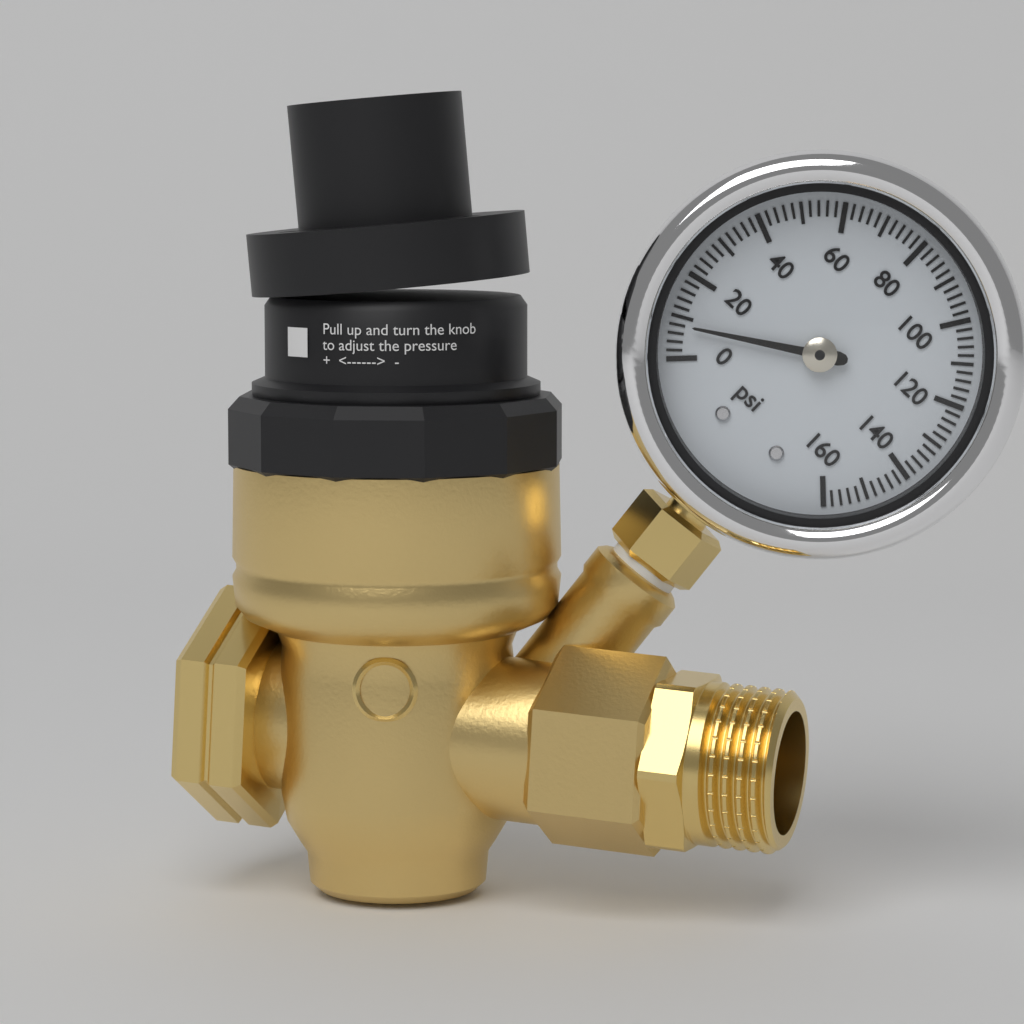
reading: 8 psi
